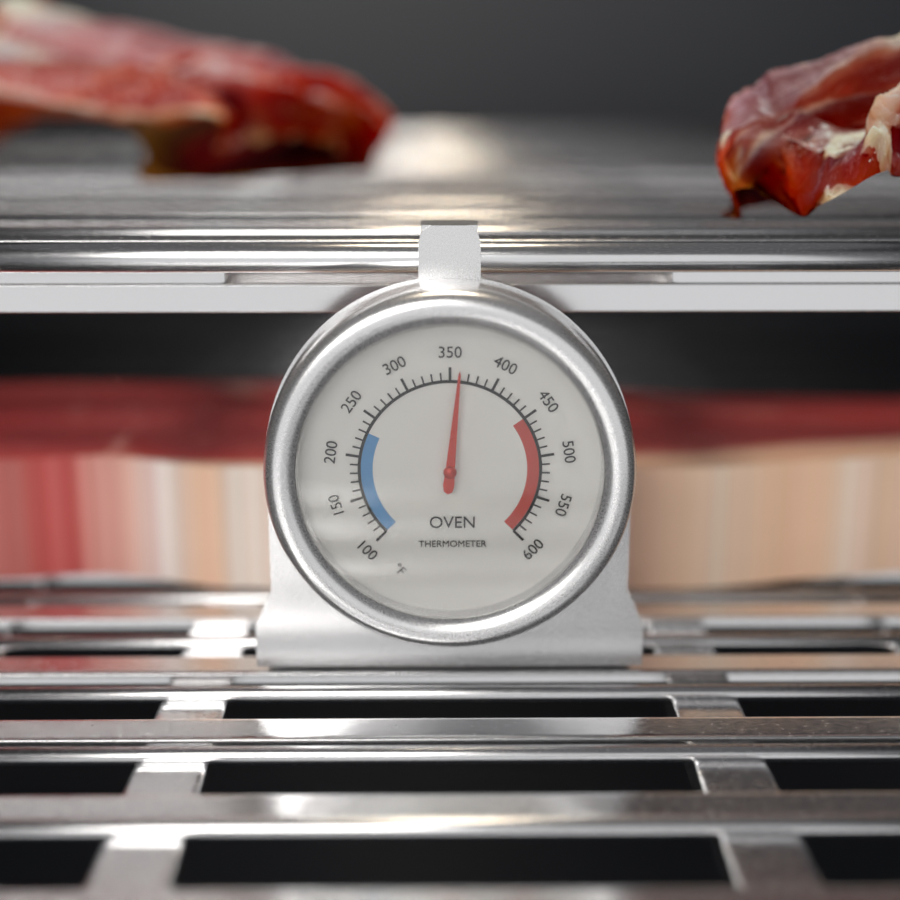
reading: 360 °F
